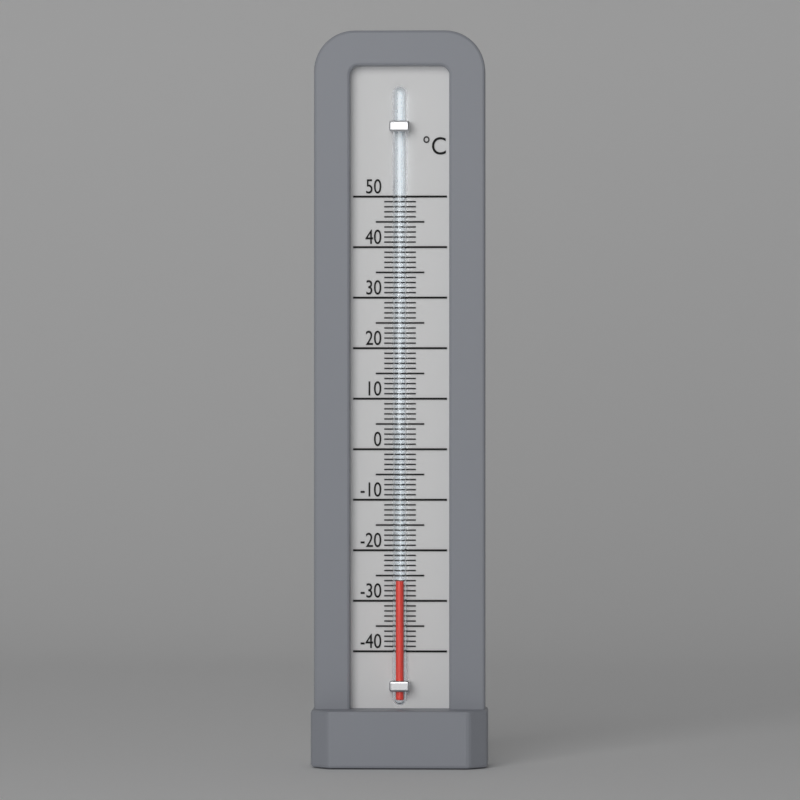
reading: -26 °C
